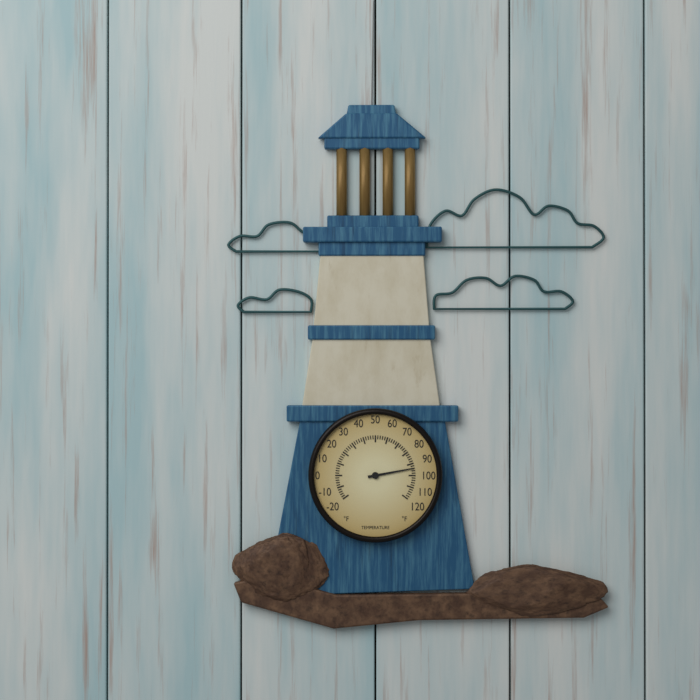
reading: 94 °F
